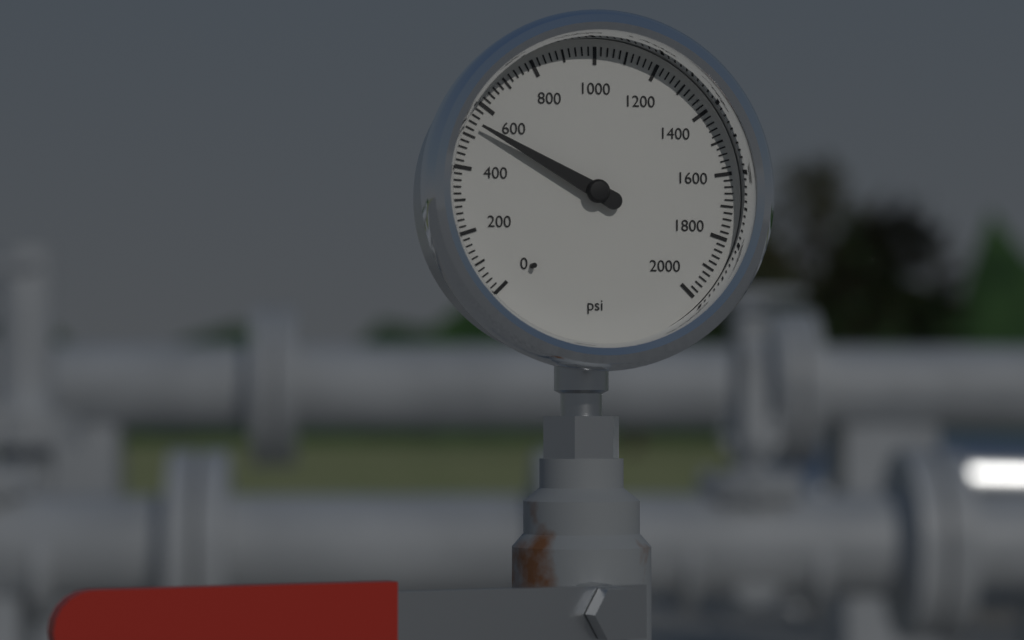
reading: 540 psi
